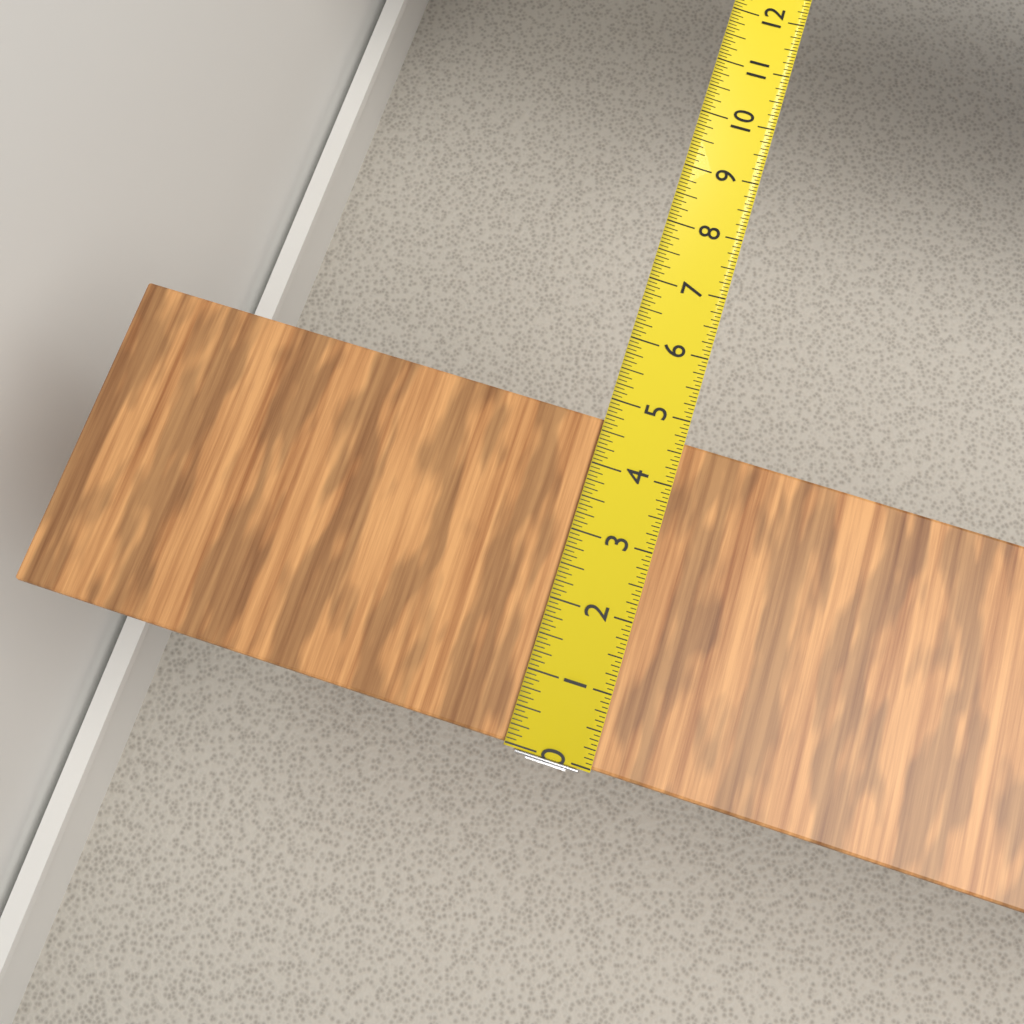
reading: 4.6875 in
